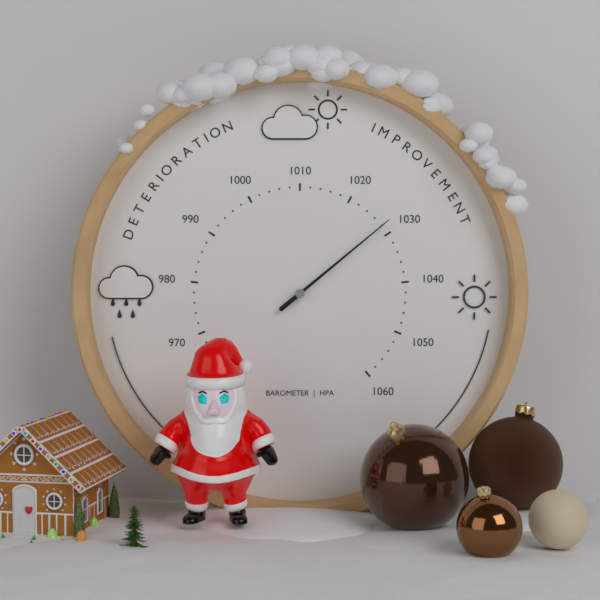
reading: 1028 hPa
